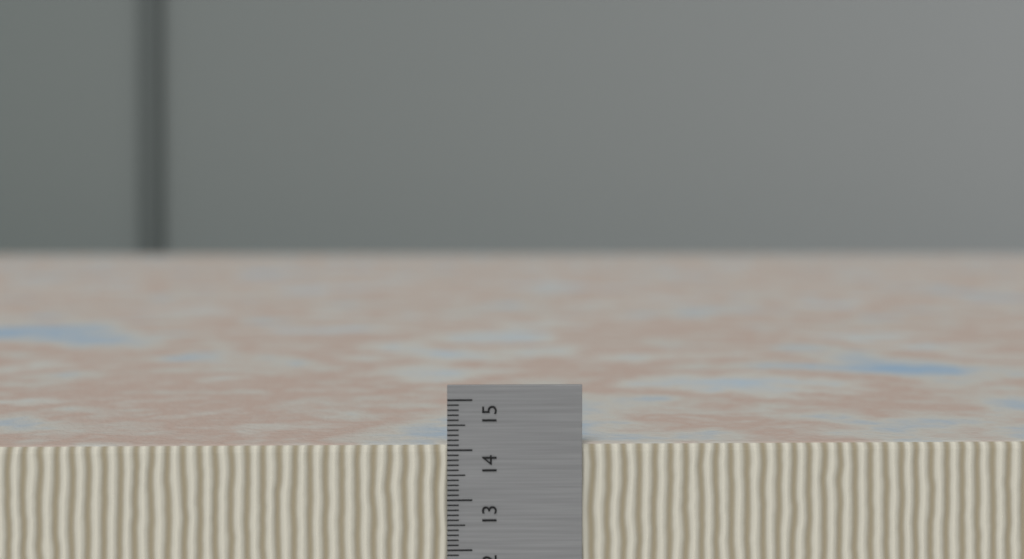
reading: 14.1 cm
